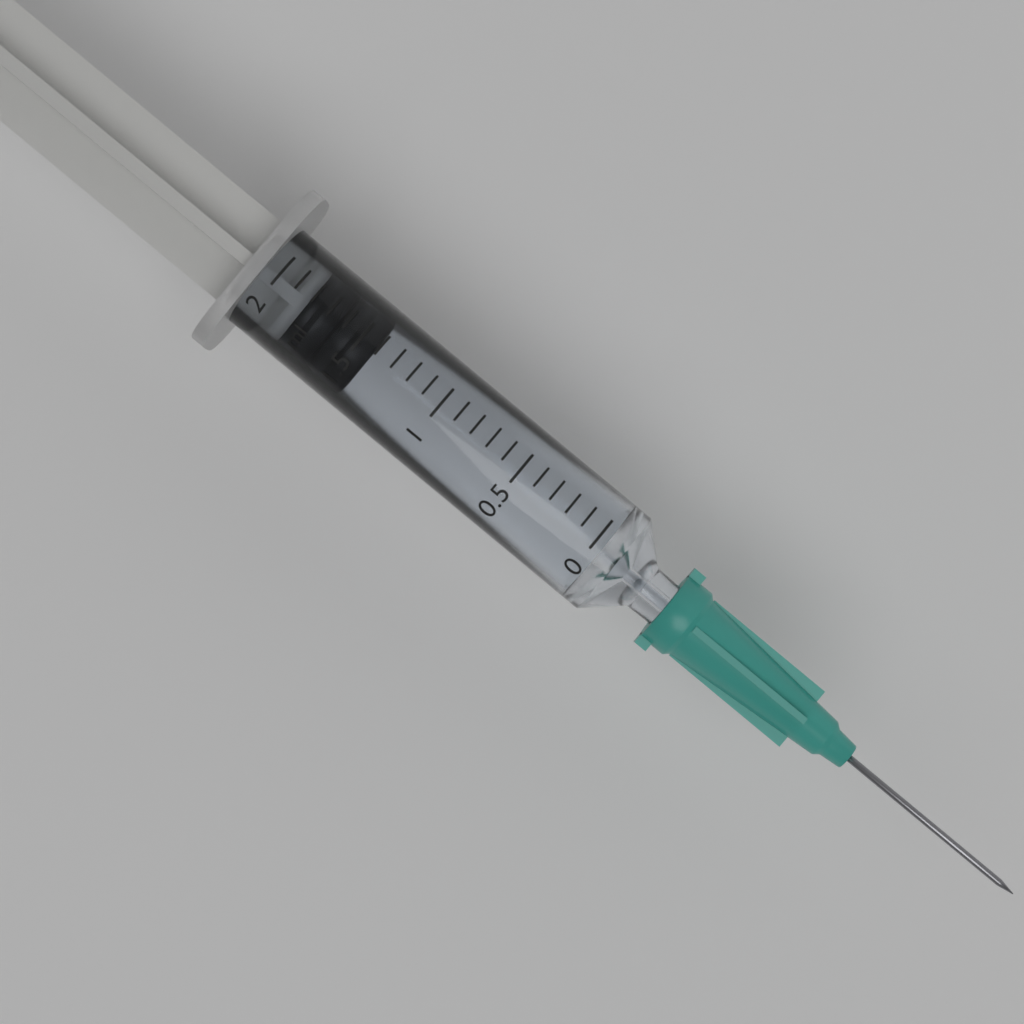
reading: 1.4 ml
